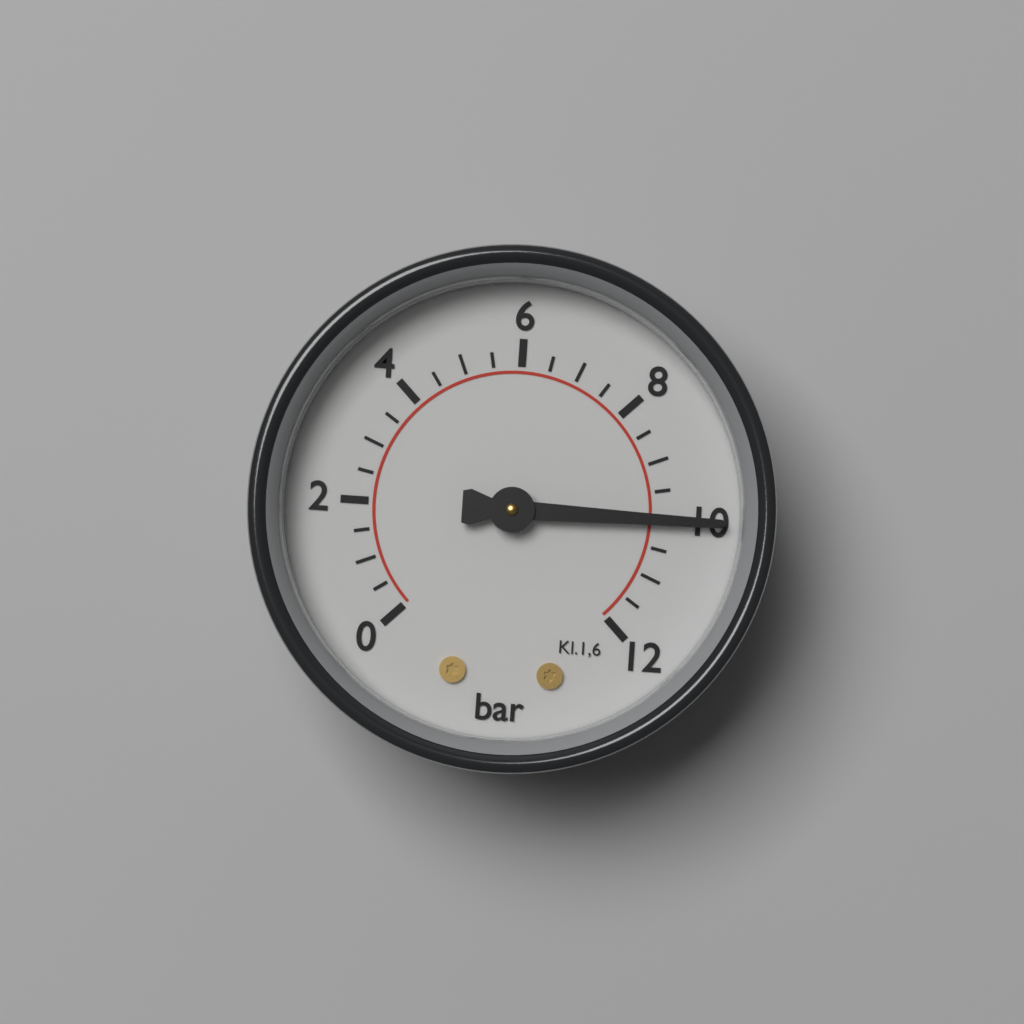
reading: 10.0 bar
